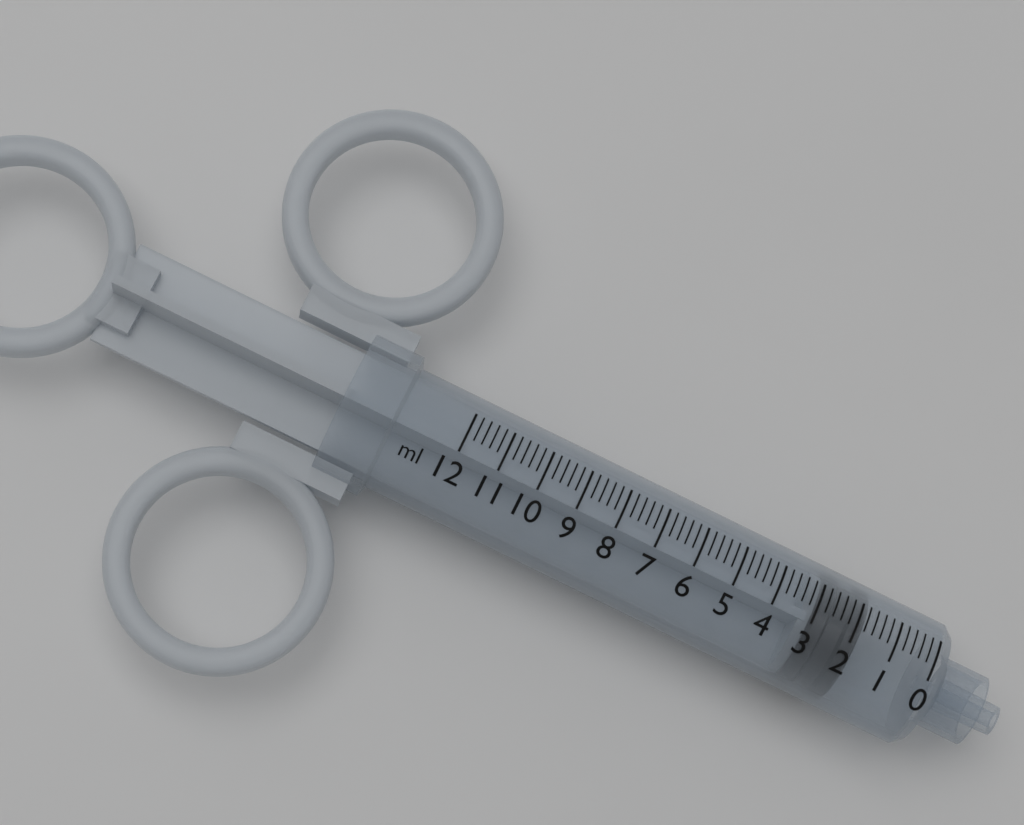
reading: 1.8 ml
